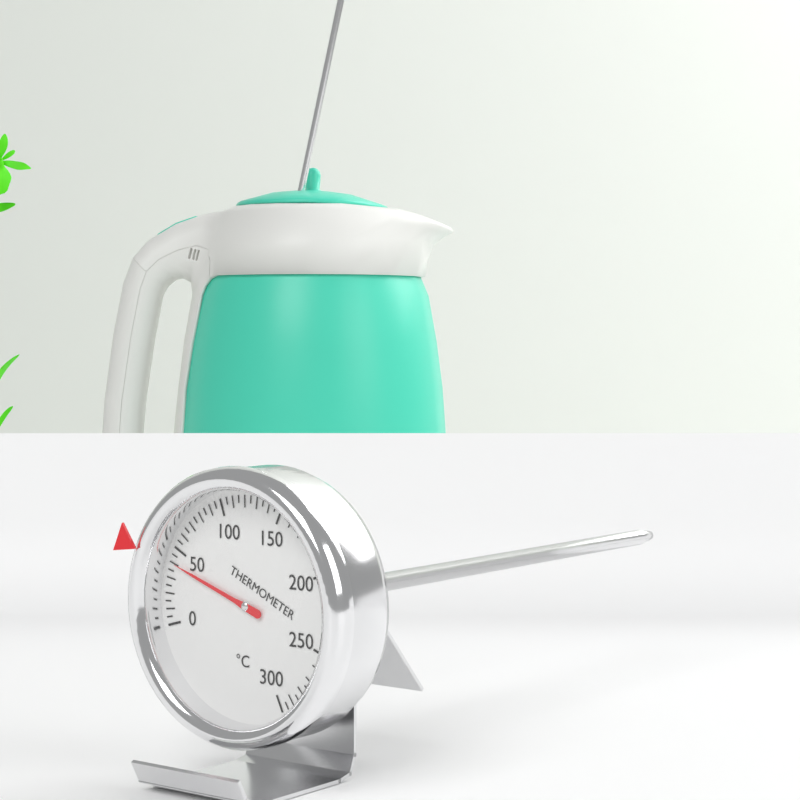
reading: 40 °C
